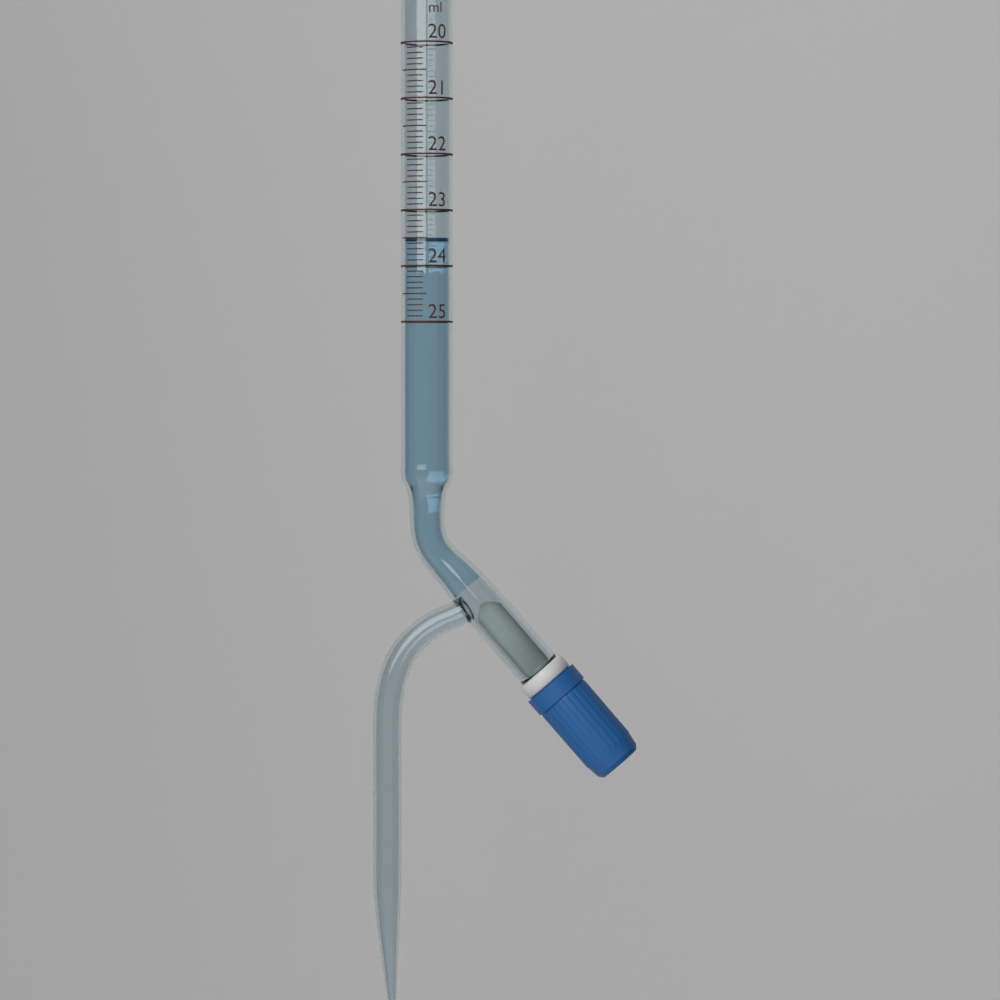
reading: 23.5 ml
